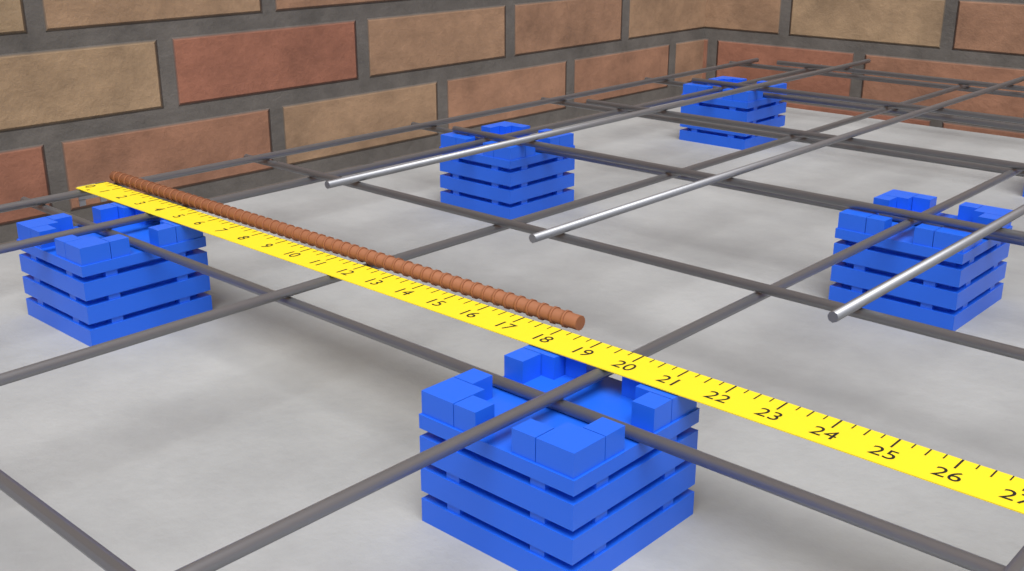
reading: 18.25 in
